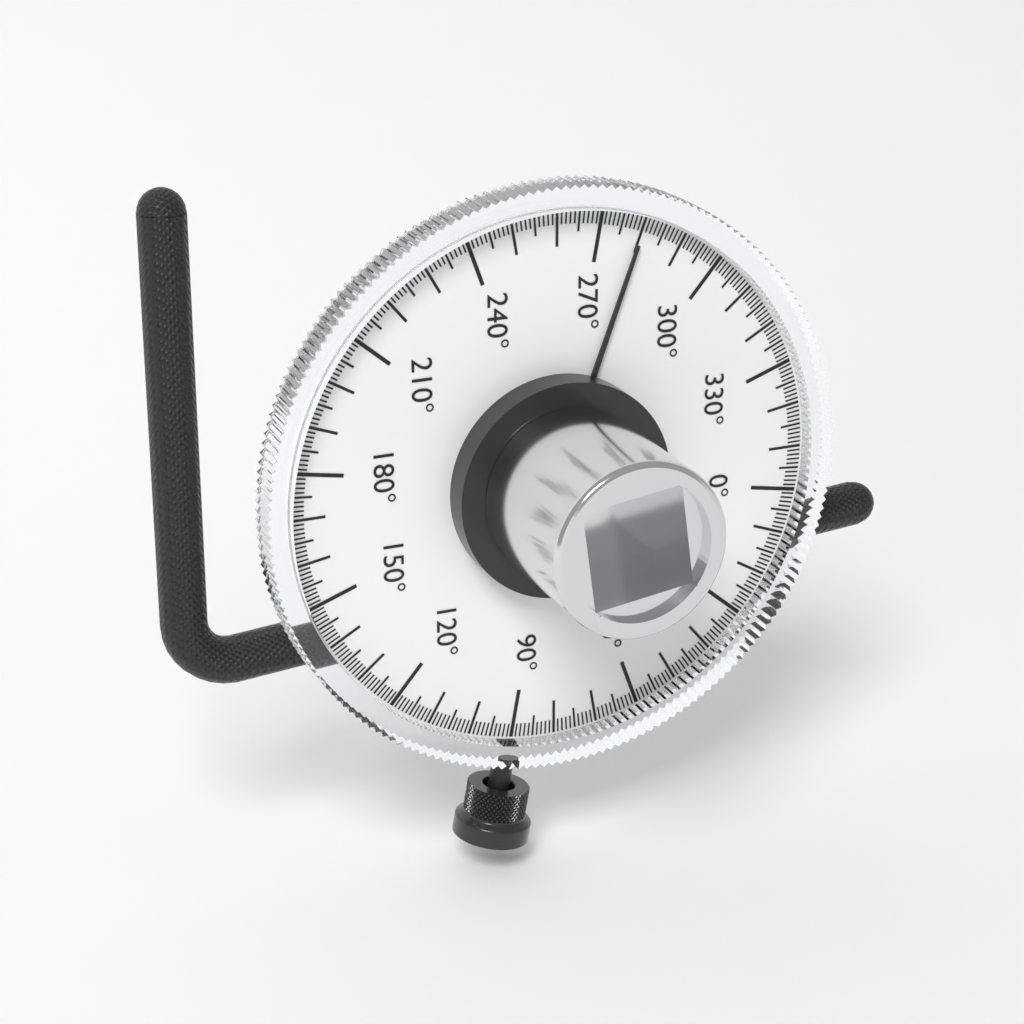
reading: 280 °
